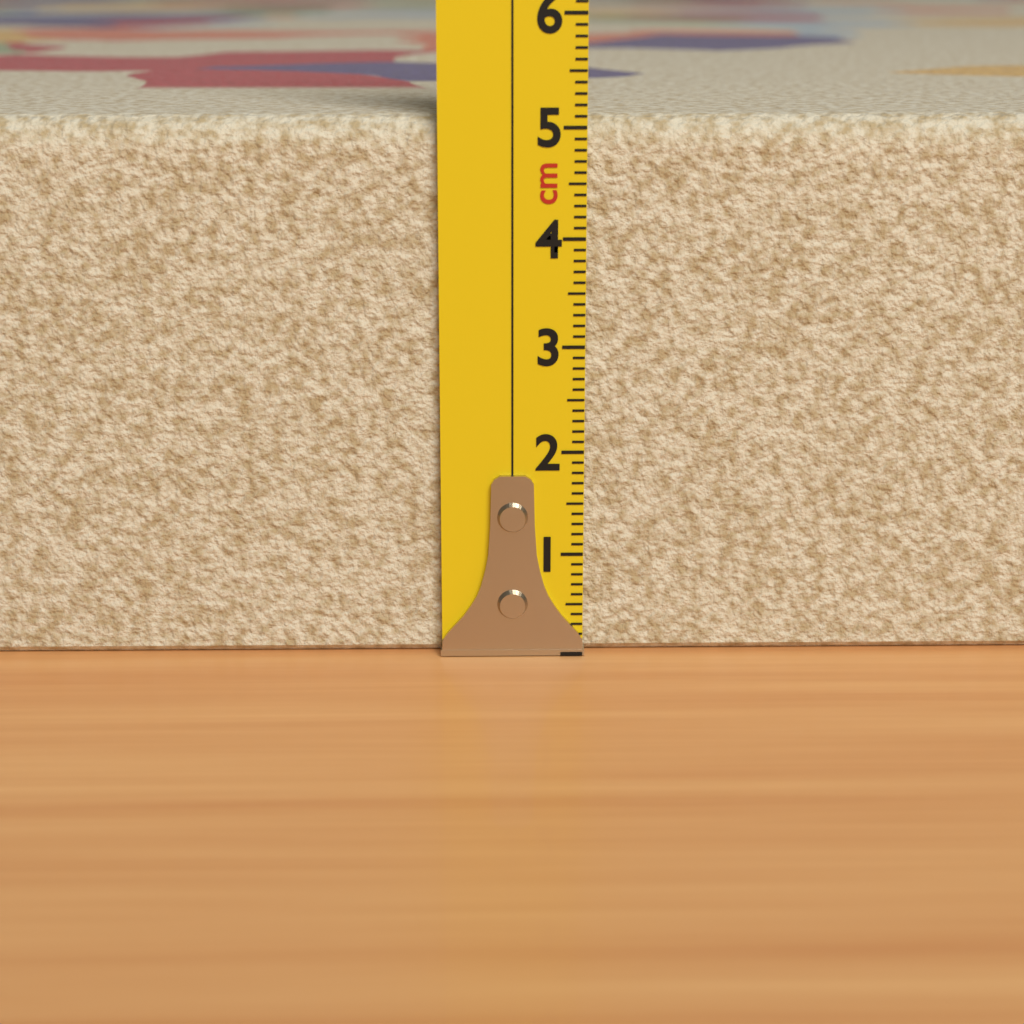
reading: 5.1 cm
